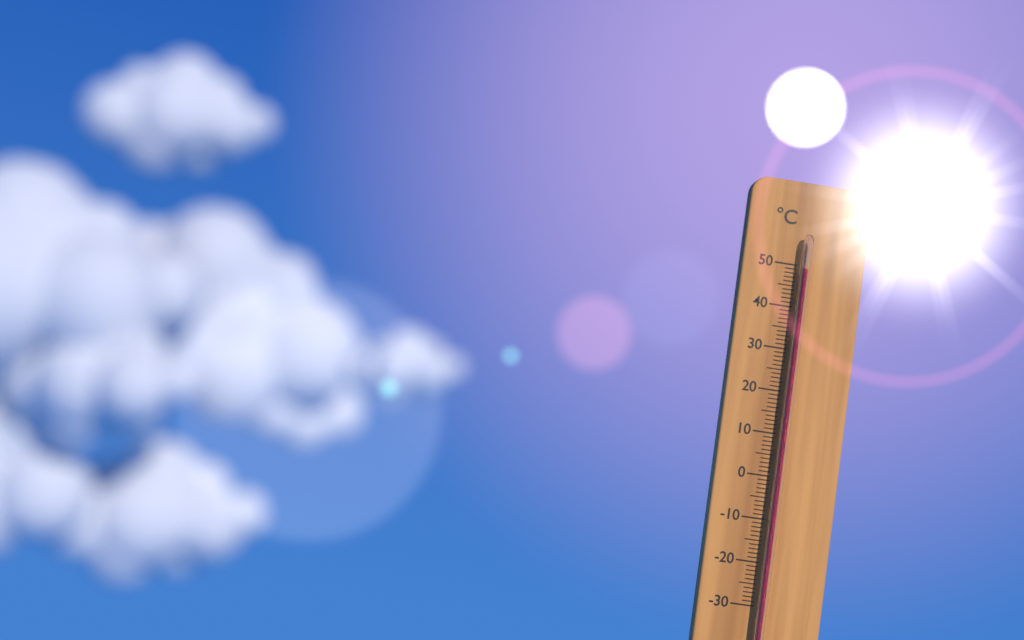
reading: 49 °C
